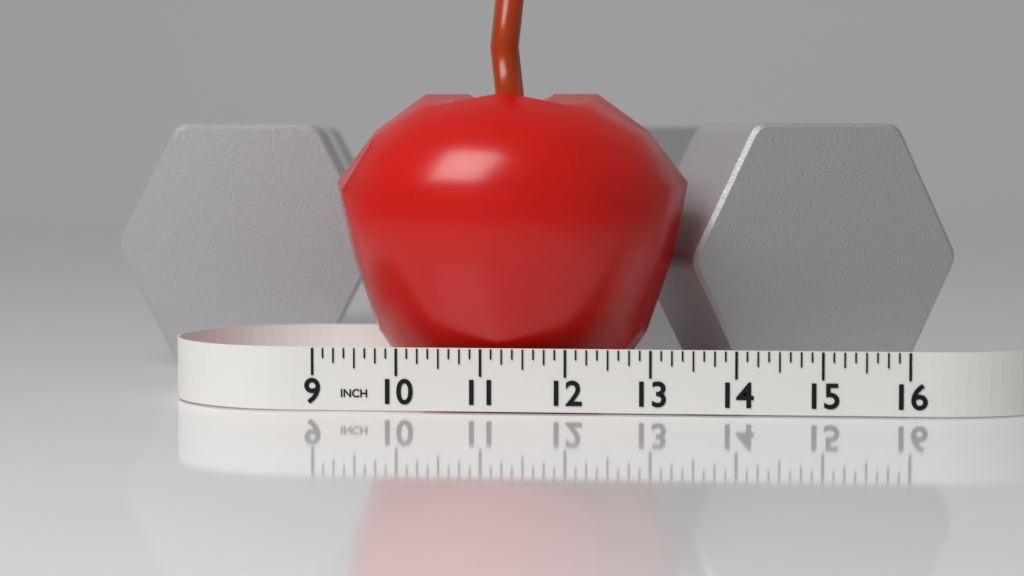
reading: 13.375 in
